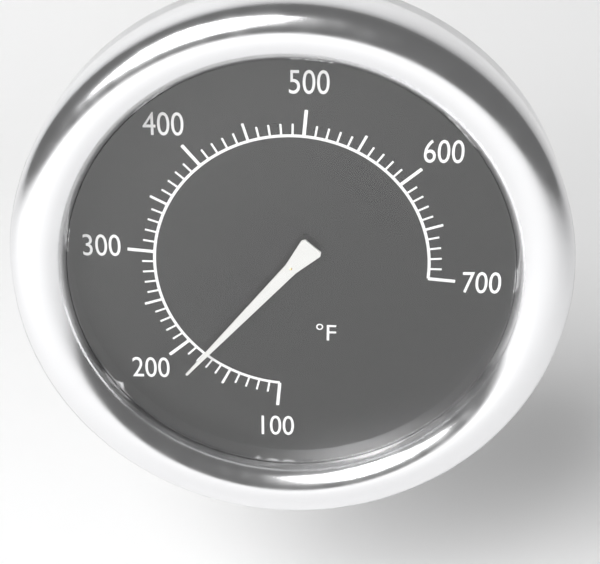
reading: 180 °F
